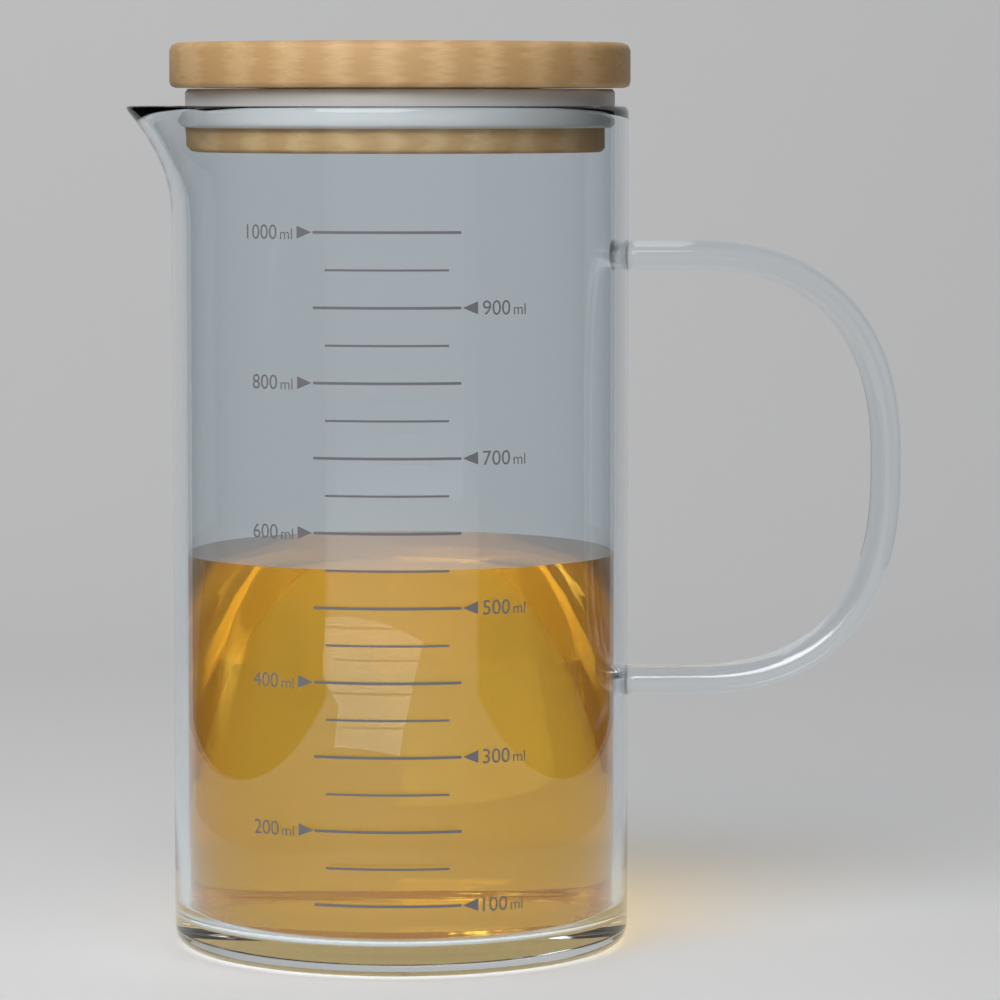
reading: 550 ml
